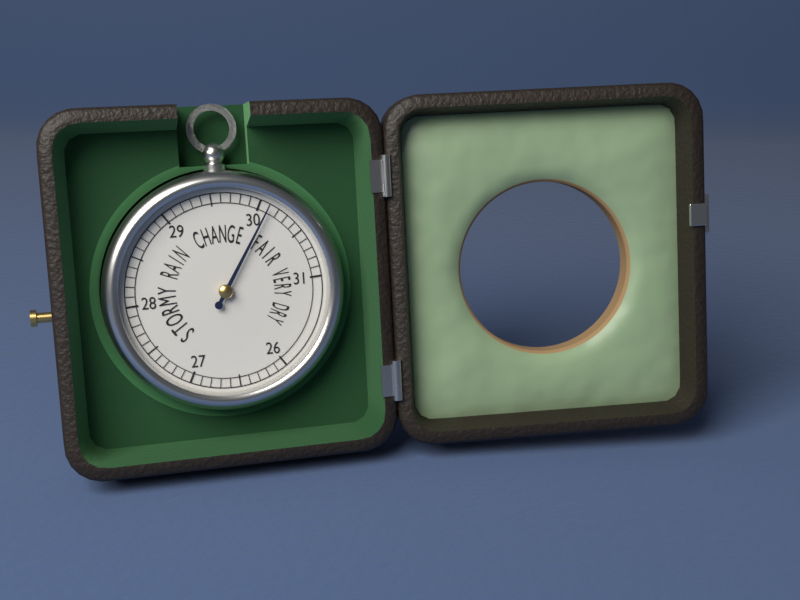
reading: 30.1 (no unit)
